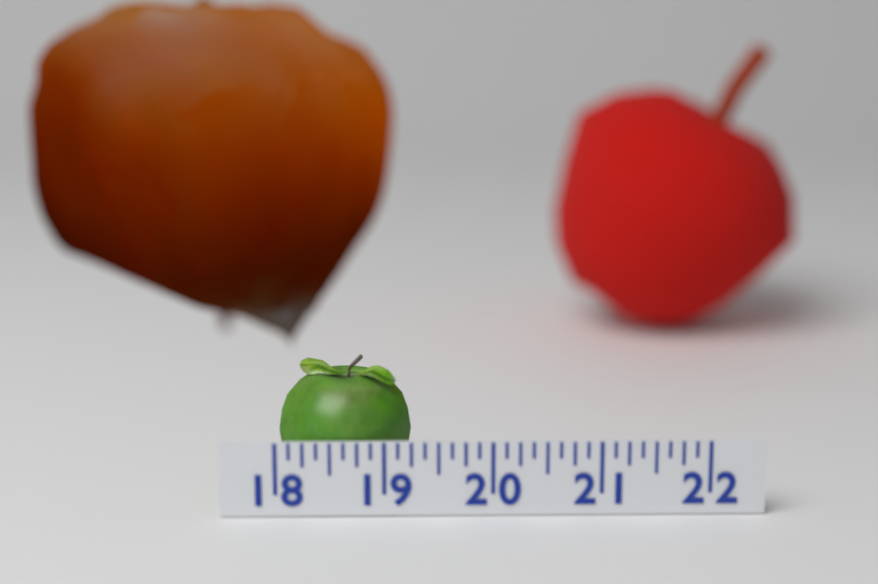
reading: 19.250 (no unit)
